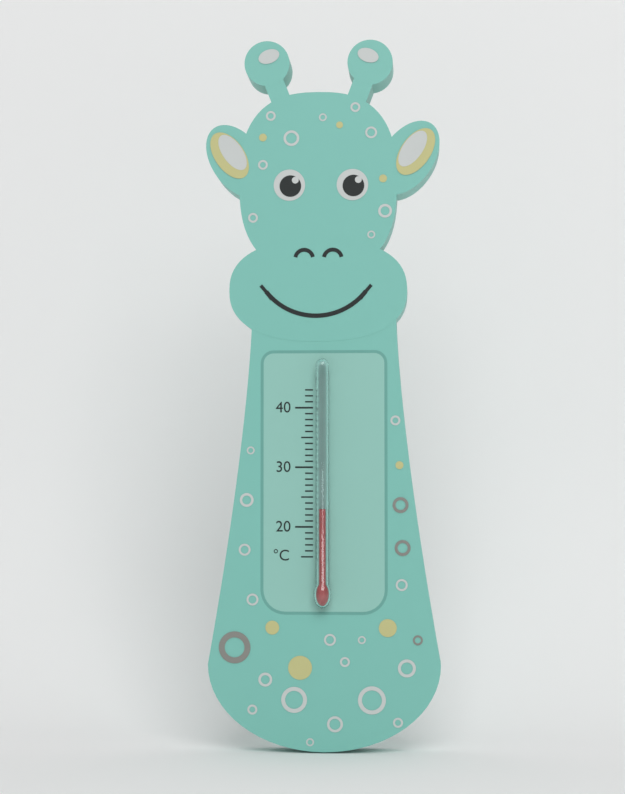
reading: 23 °C
